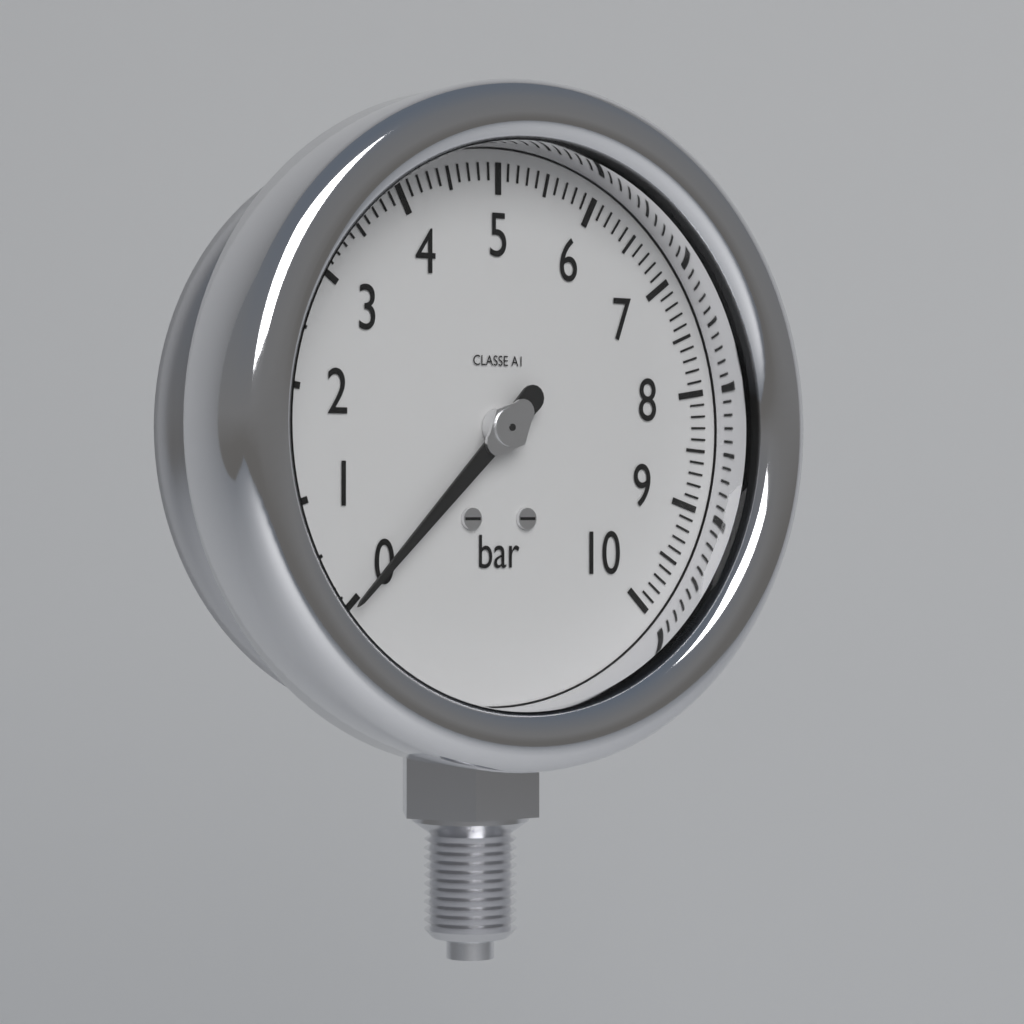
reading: 0.0 bar
